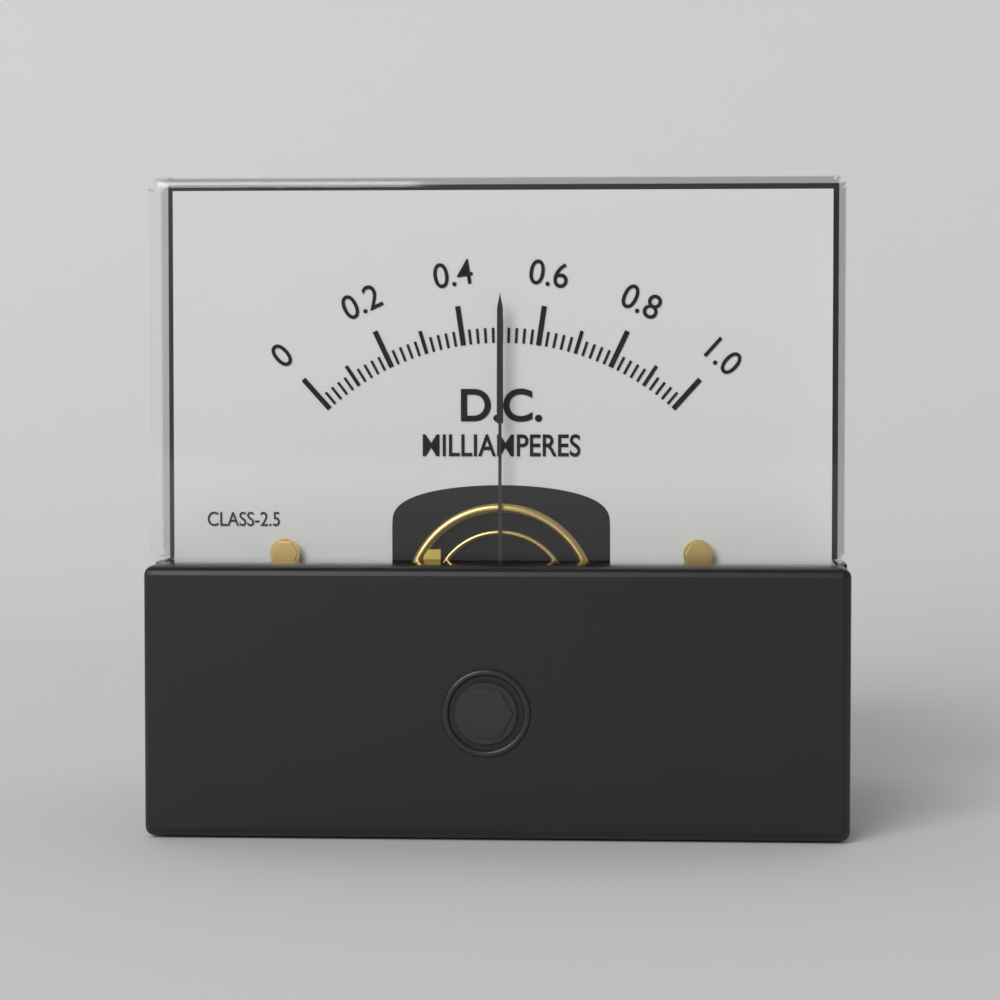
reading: 0.50 mA
